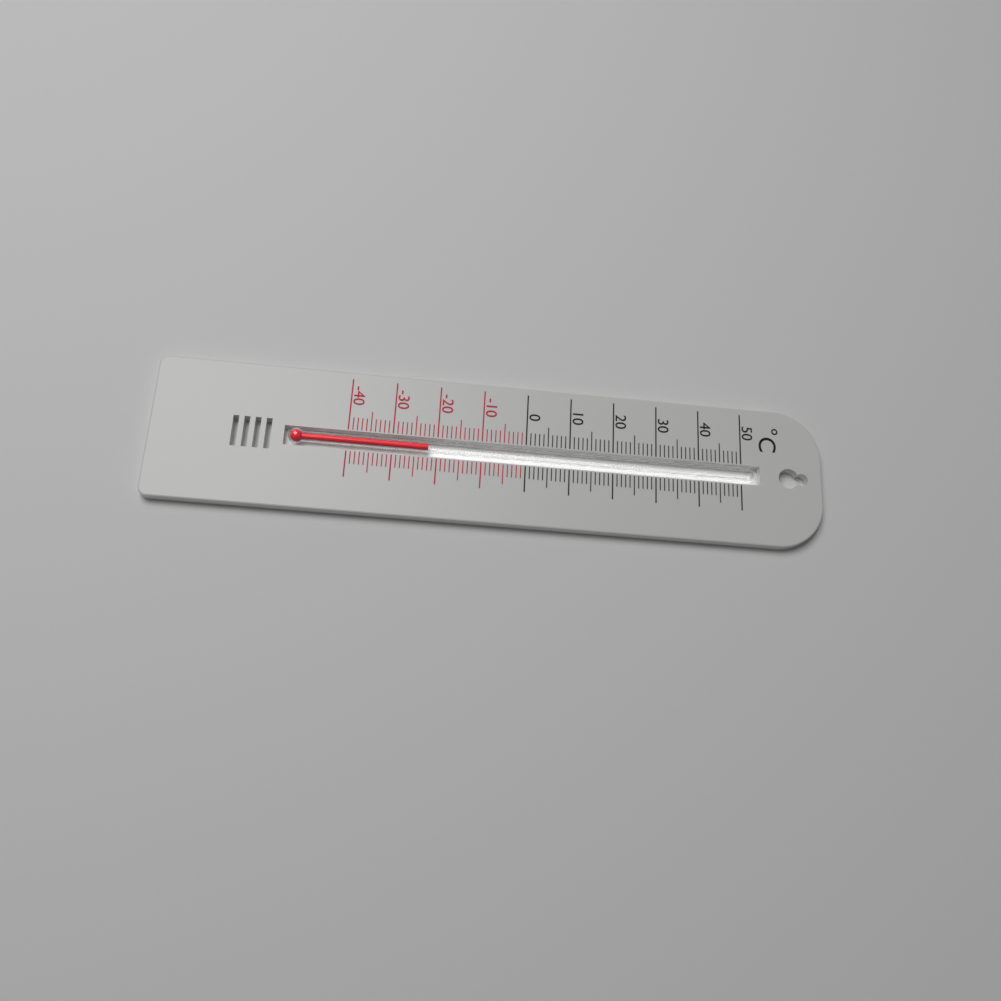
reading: -22 °C
